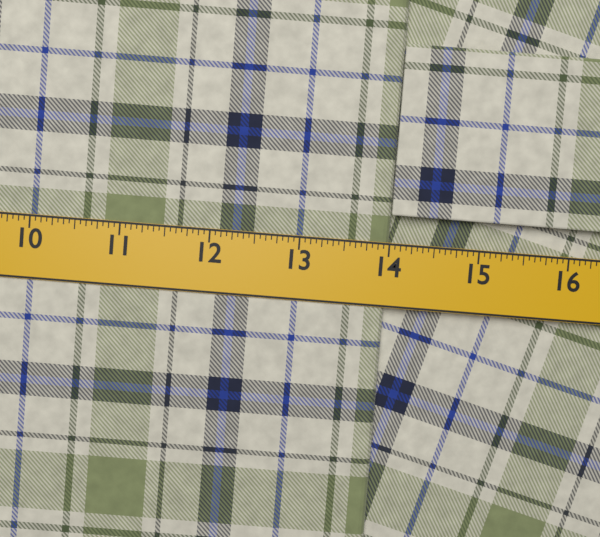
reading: 14.0000 in
